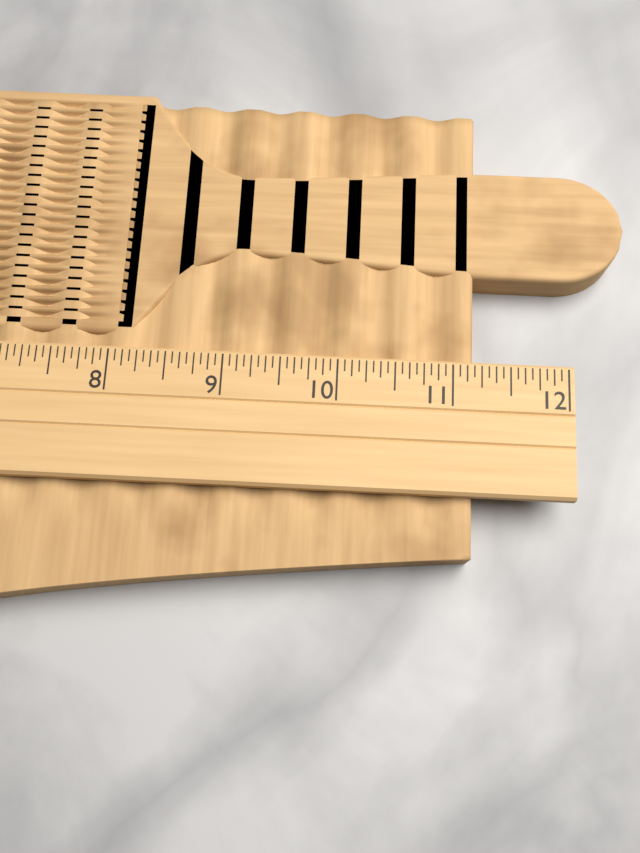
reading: 11.1875 (no unit)
